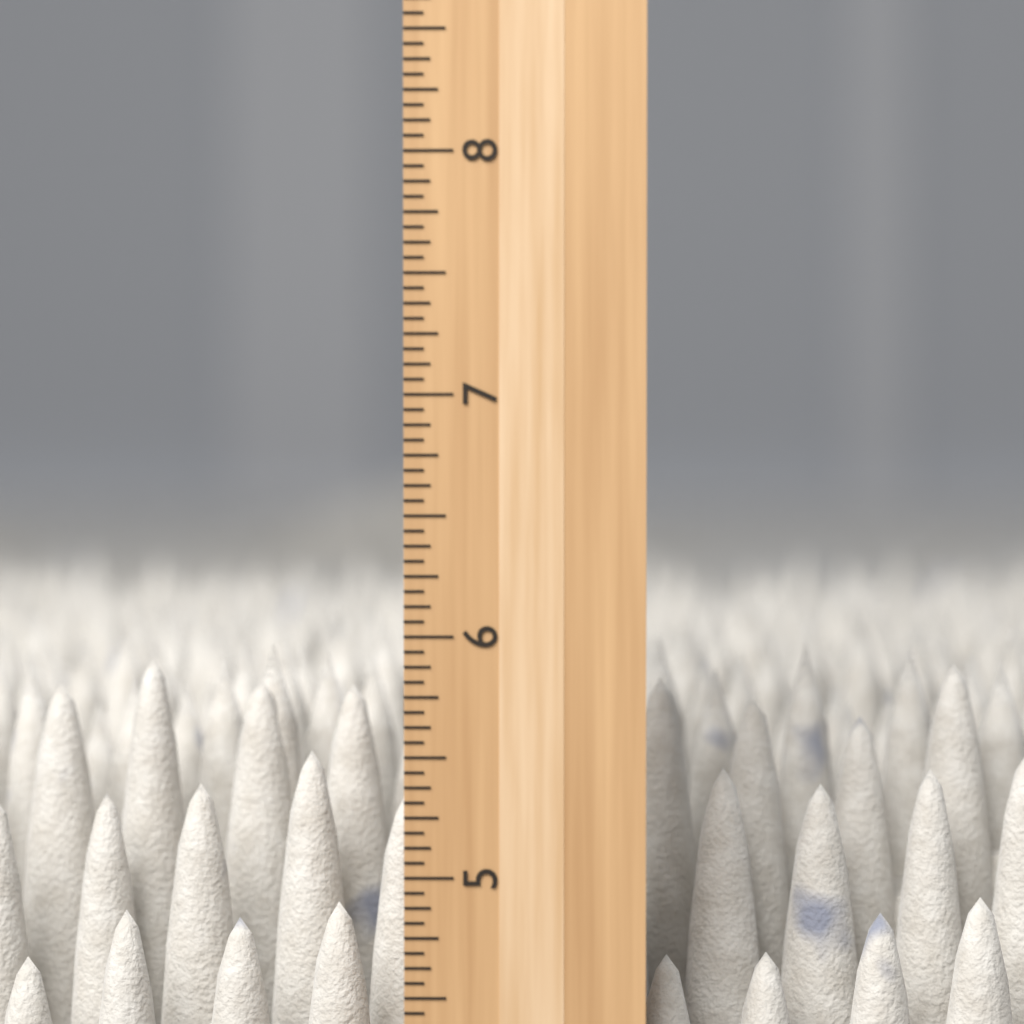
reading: 5.8750 inch
